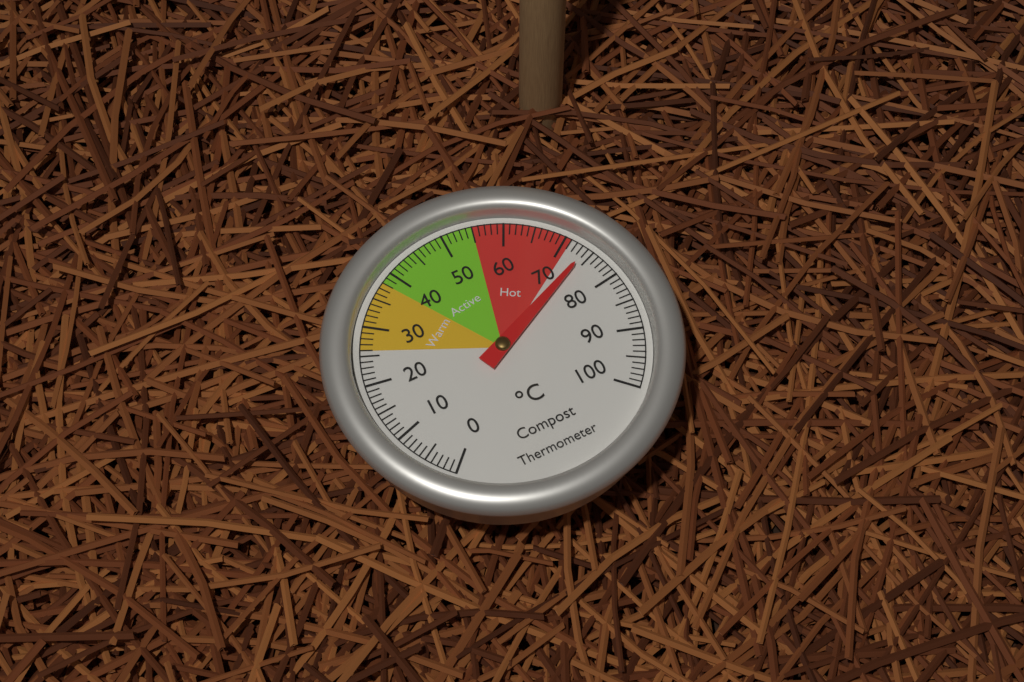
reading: 74 °C
